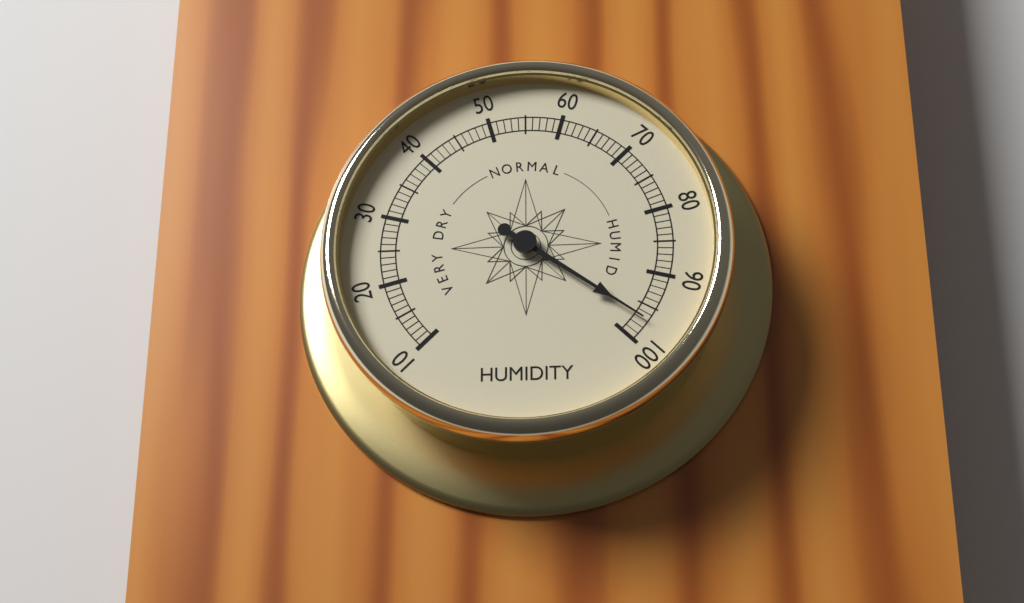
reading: 97 (no unit)
